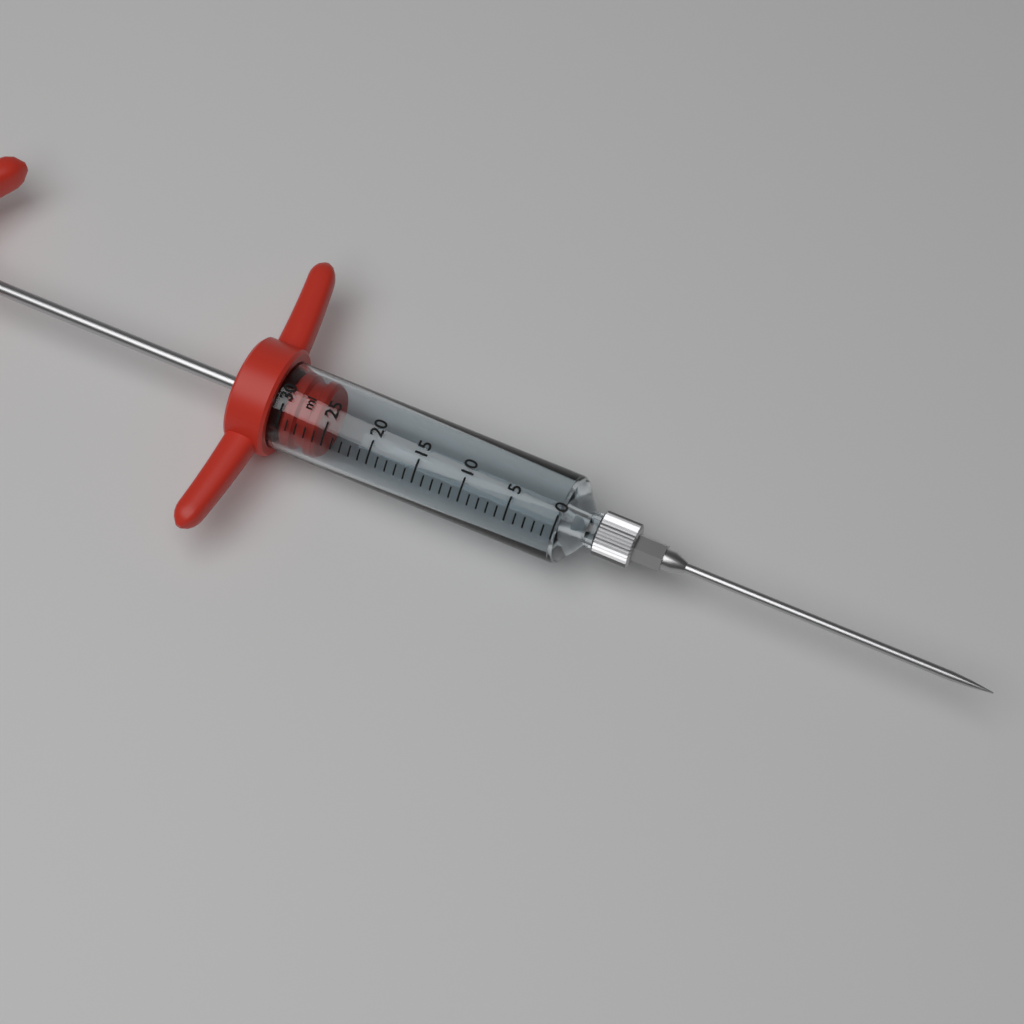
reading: 26 ml
